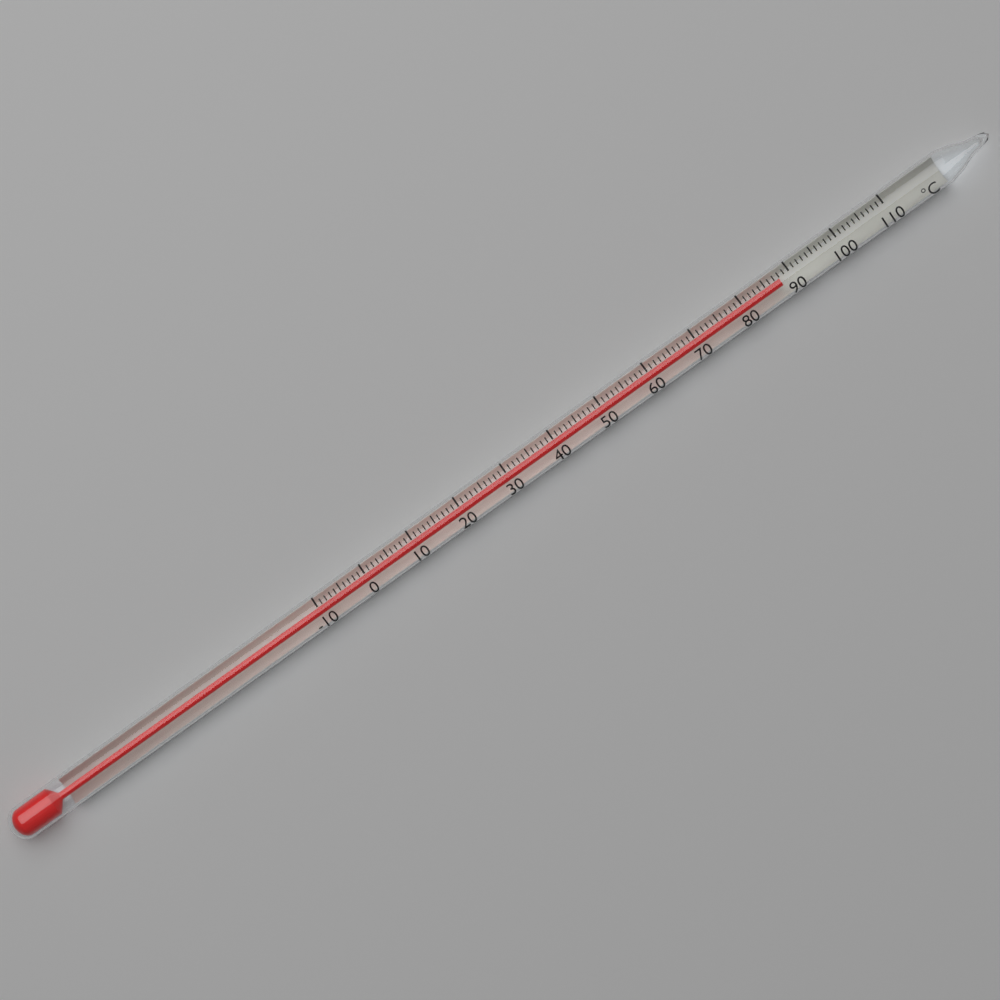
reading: 88 °C
